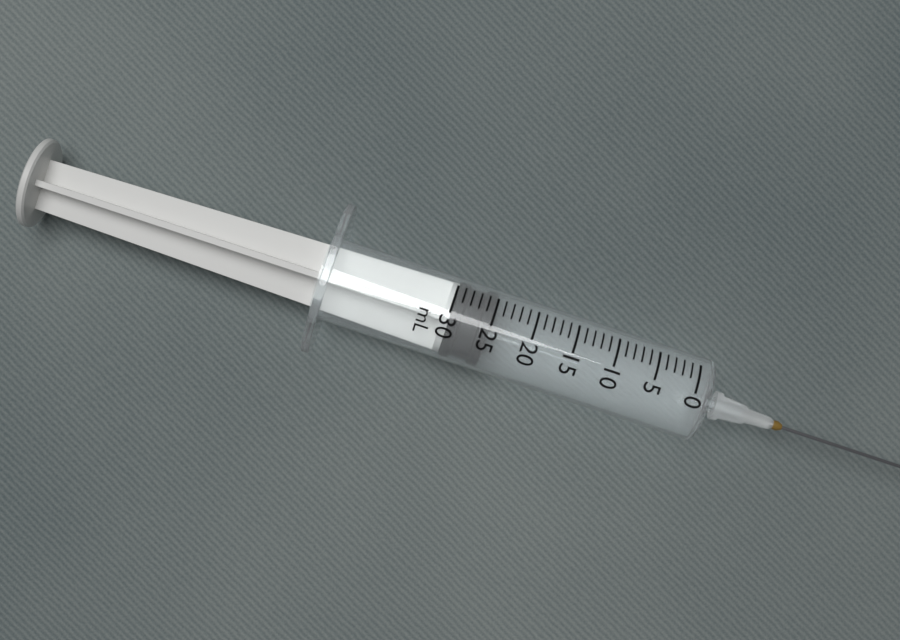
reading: 25 mL
